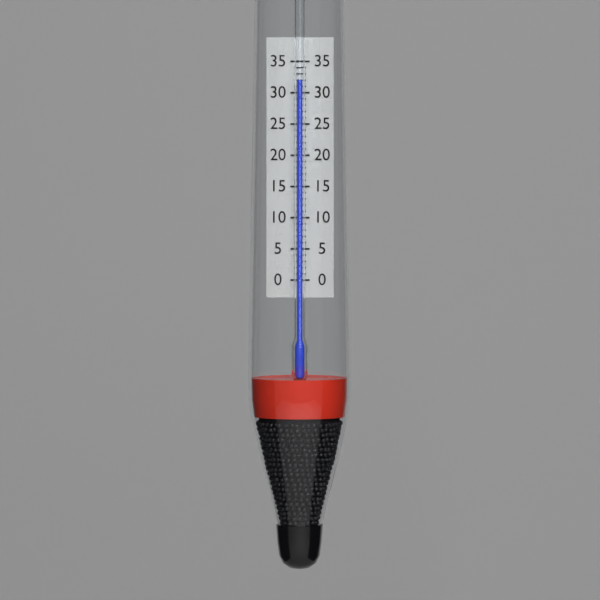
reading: 32 (no unit)
